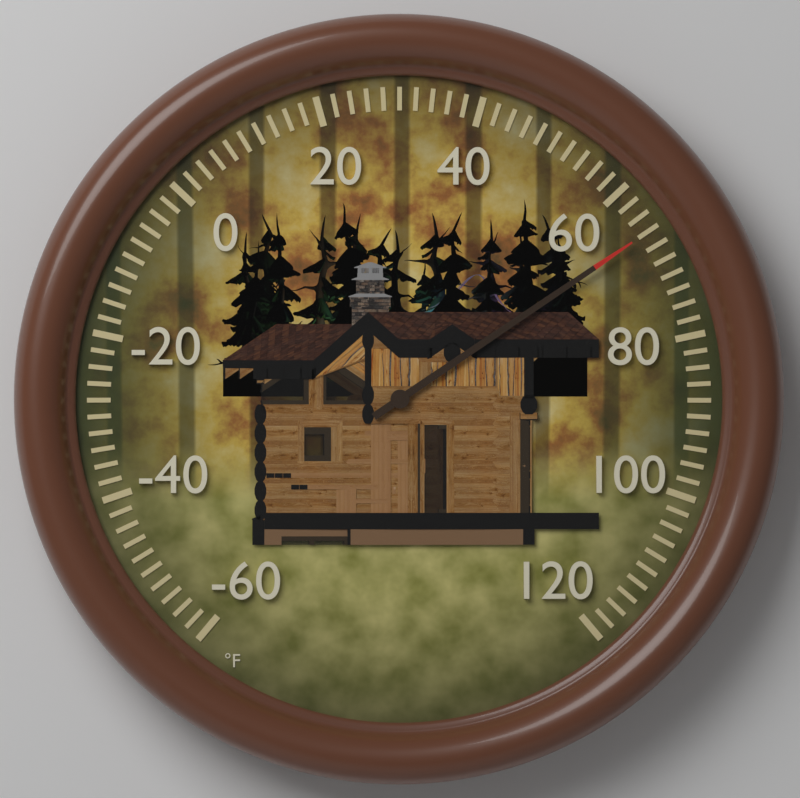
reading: 66 °F
